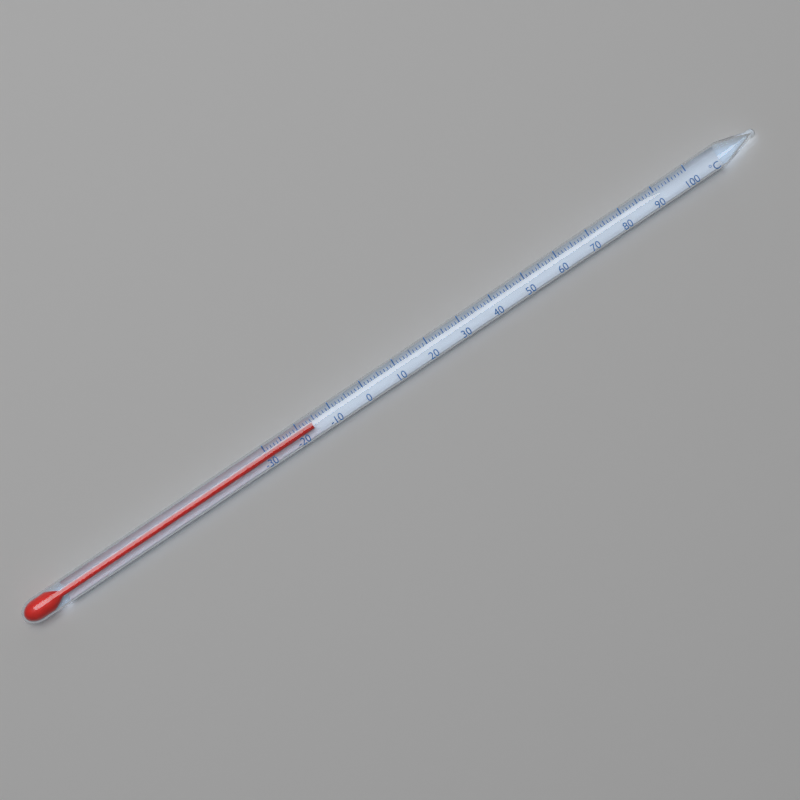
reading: -16 °C
